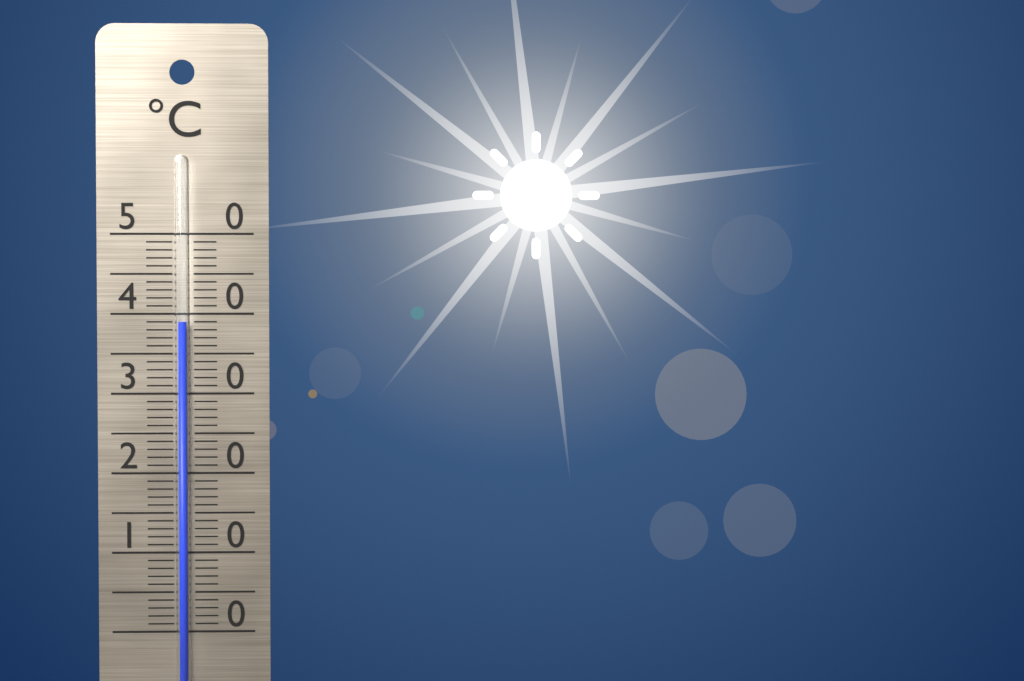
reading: 39 °C
